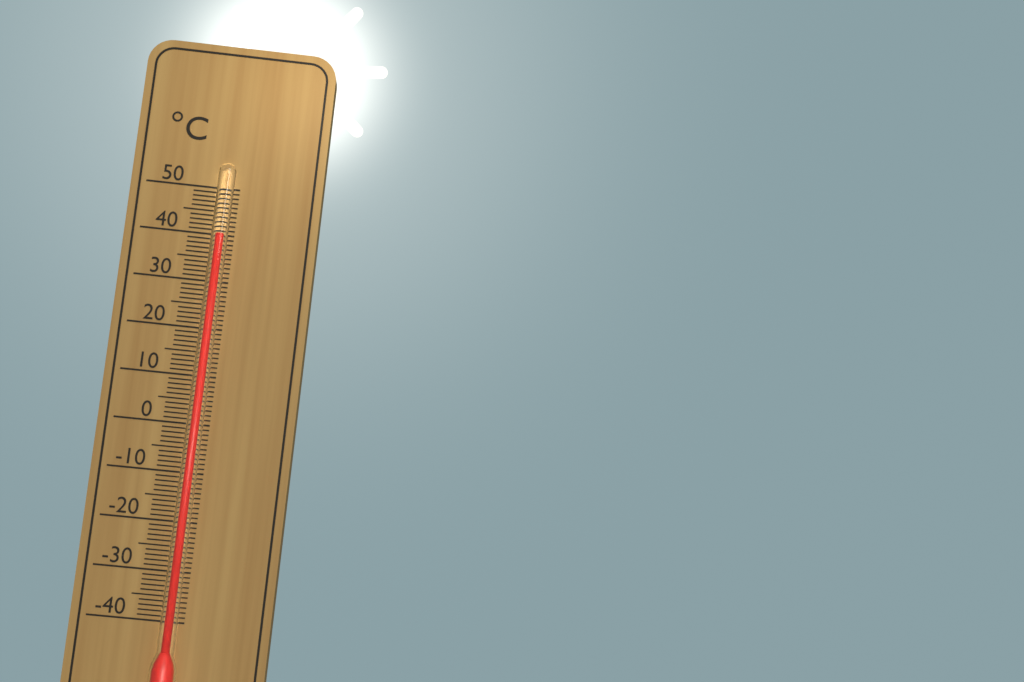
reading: 40 °C
